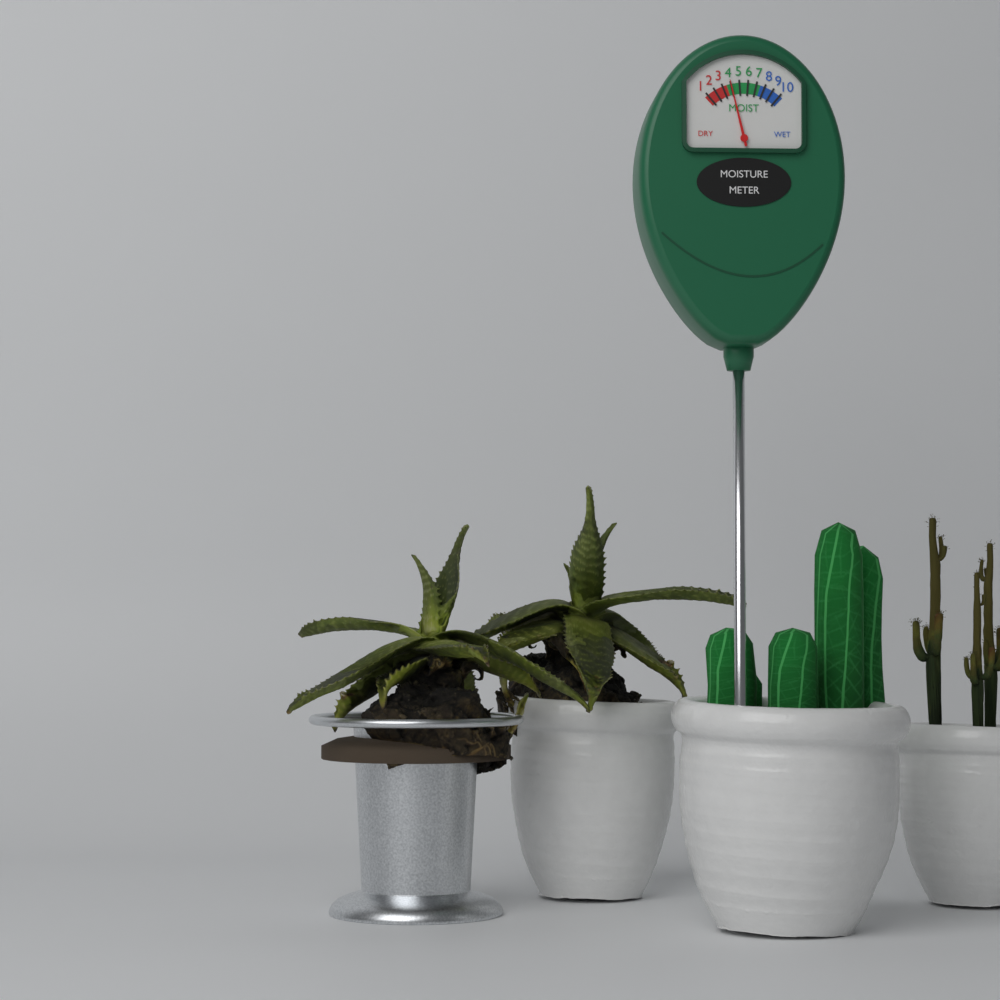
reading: 4 (no unit)
